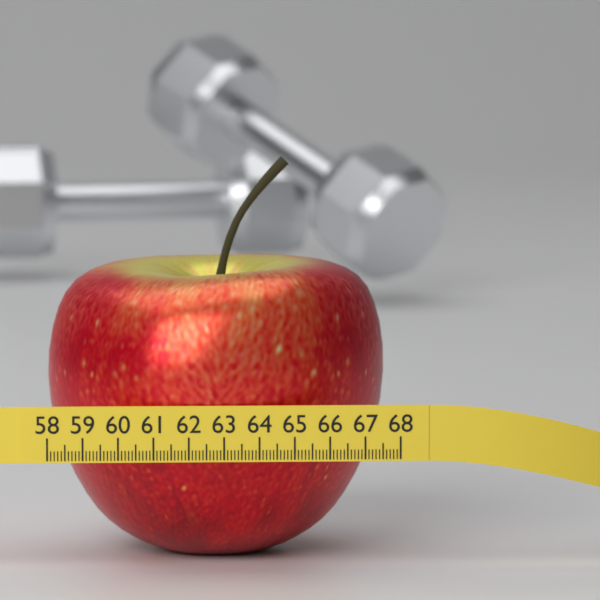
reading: 67.8 (no unit)
